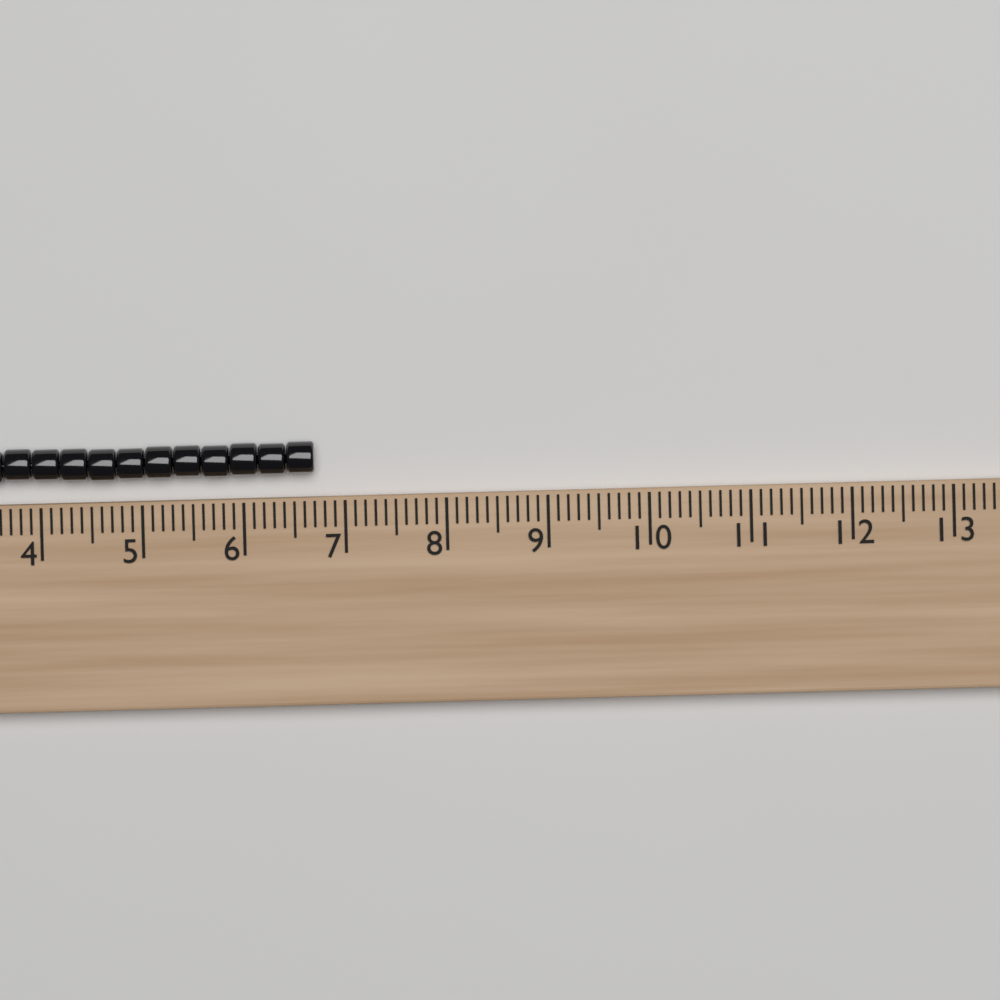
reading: 6.7 (no unit)
